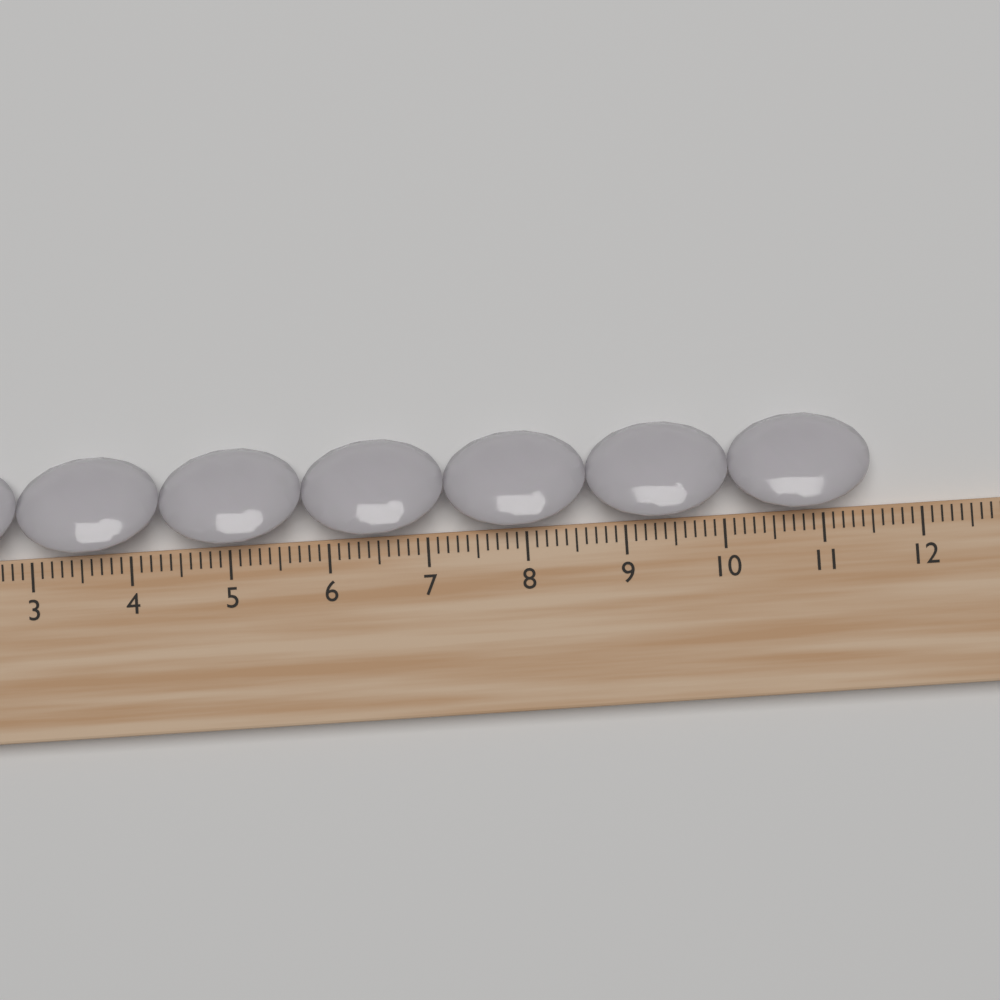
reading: 11.5 cm
